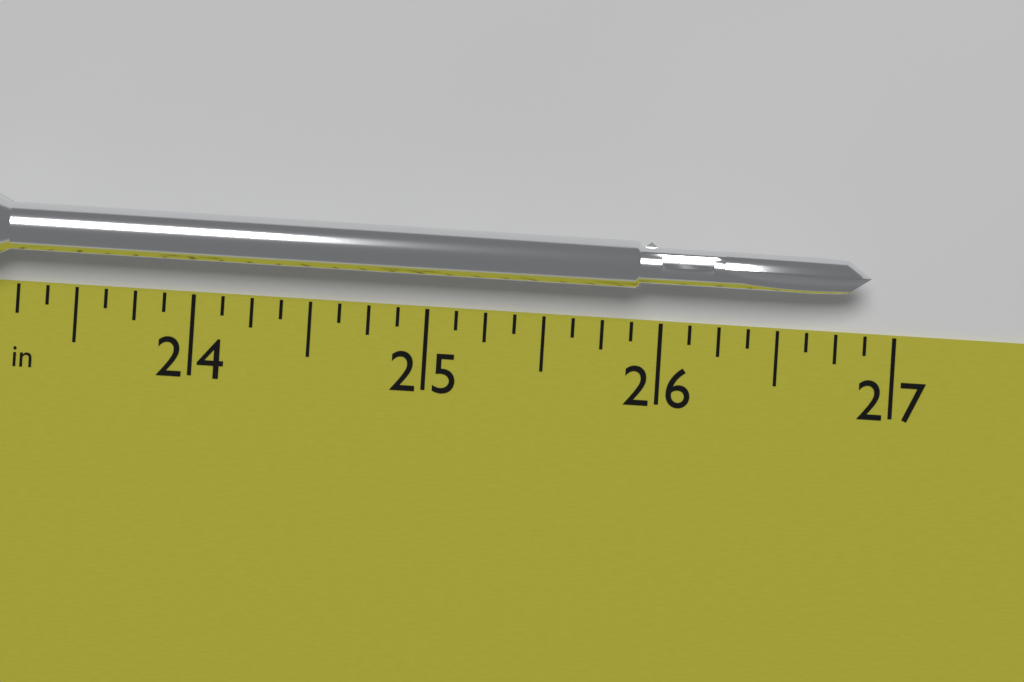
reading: 26.875 in
